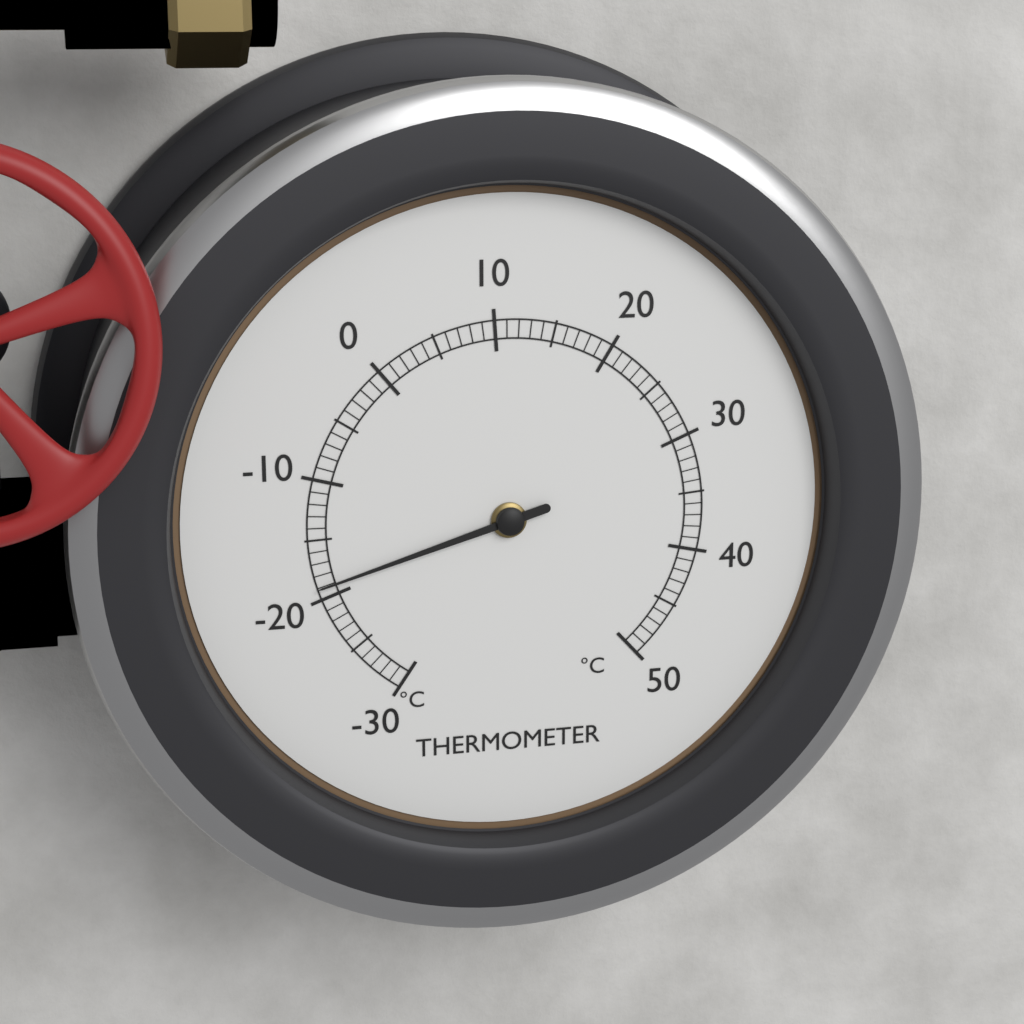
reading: -19 °C
